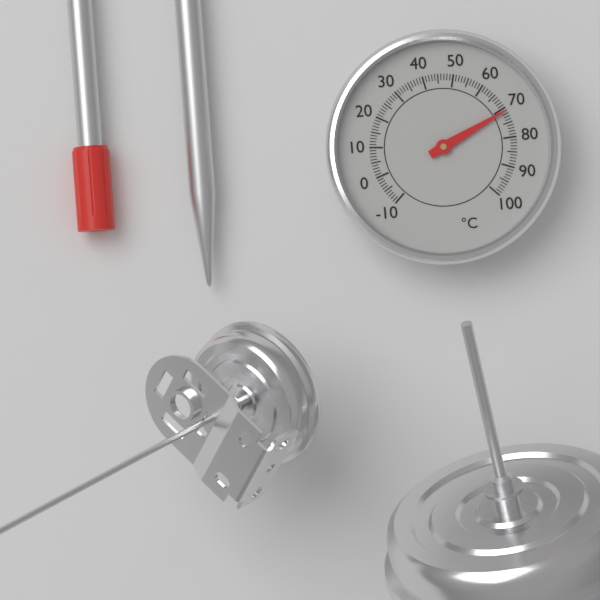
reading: 71 °C
